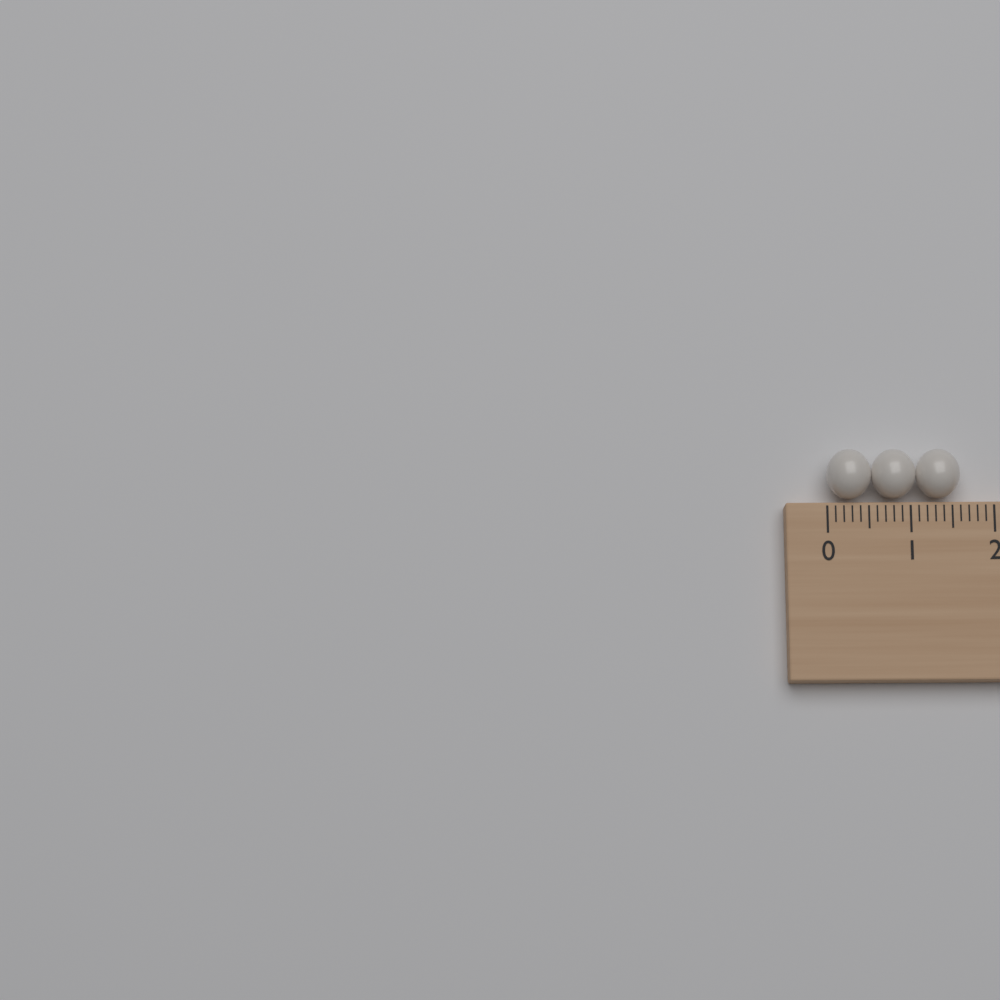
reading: 1.6 (no unit)
